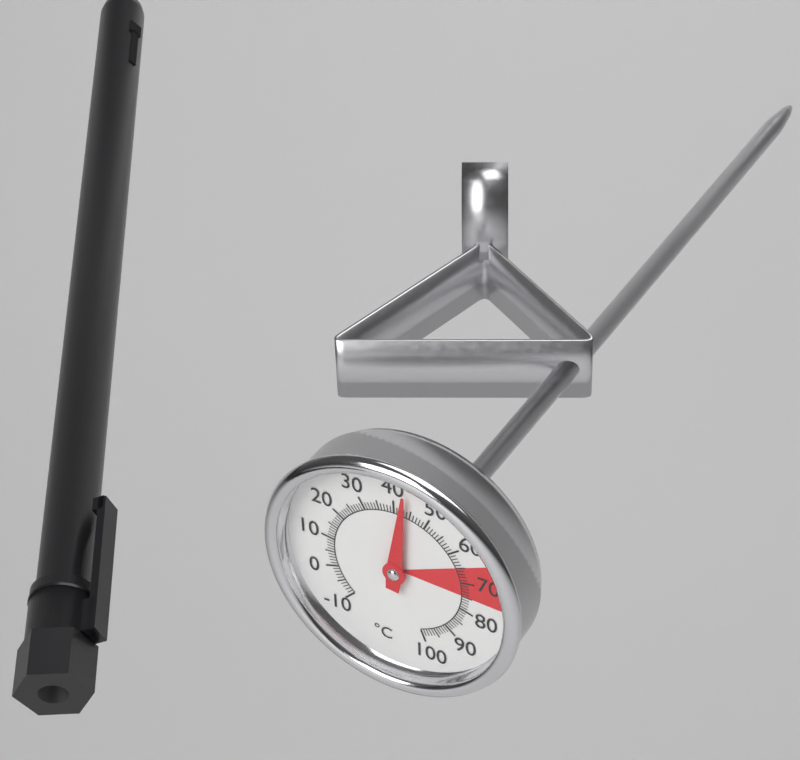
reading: 43 °C
